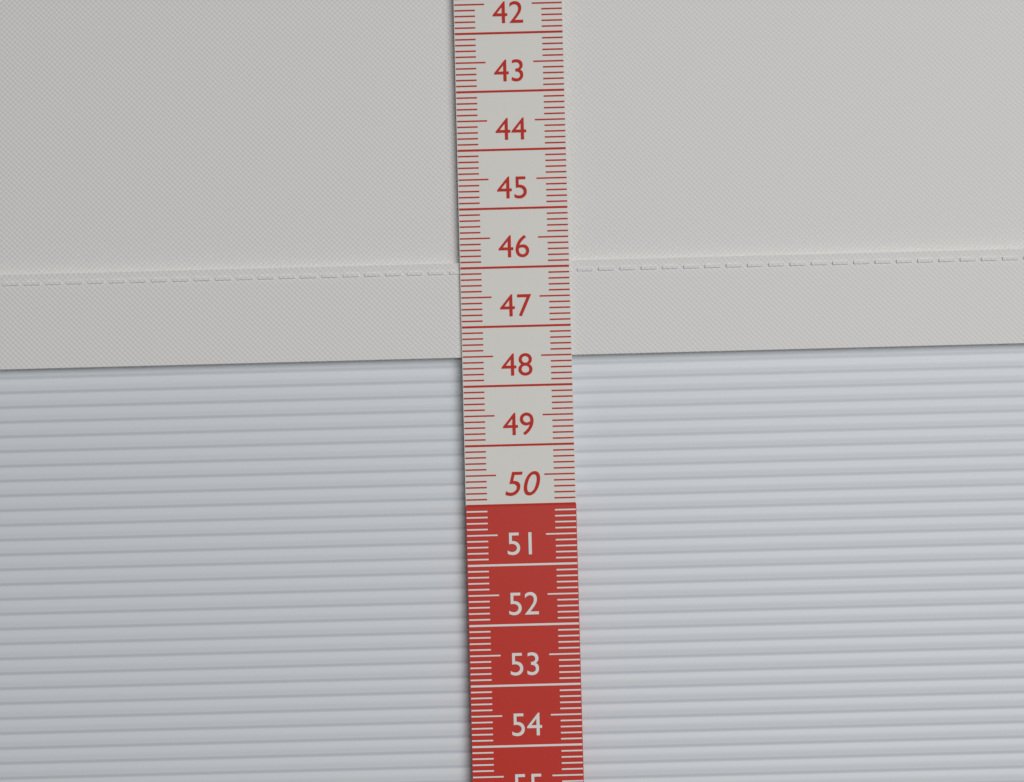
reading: 47.5 cm
